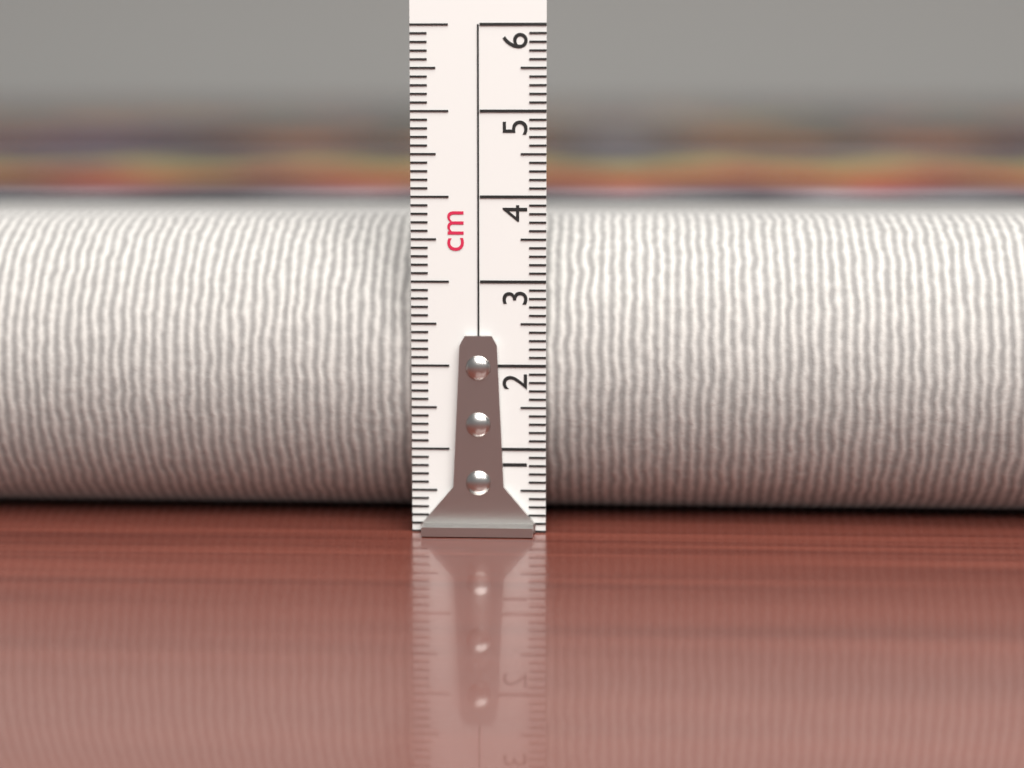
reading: 3.7 cm
